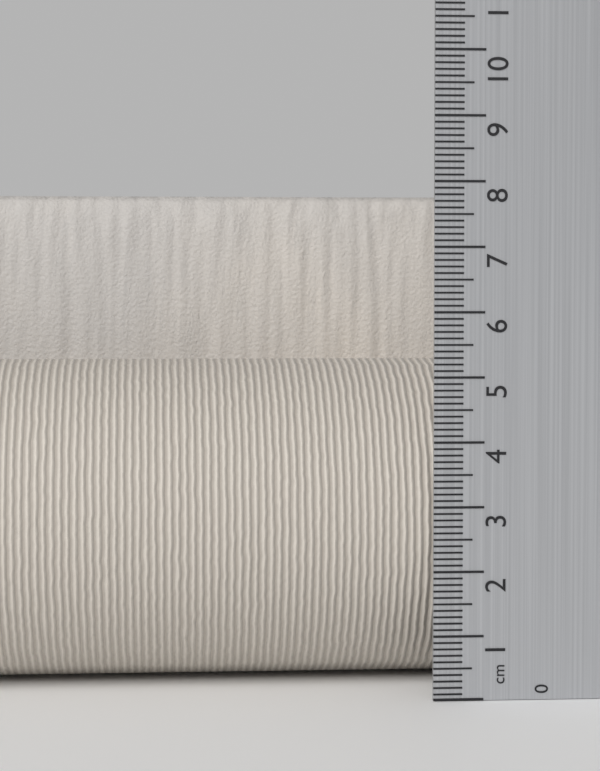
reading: 8.0 cm
